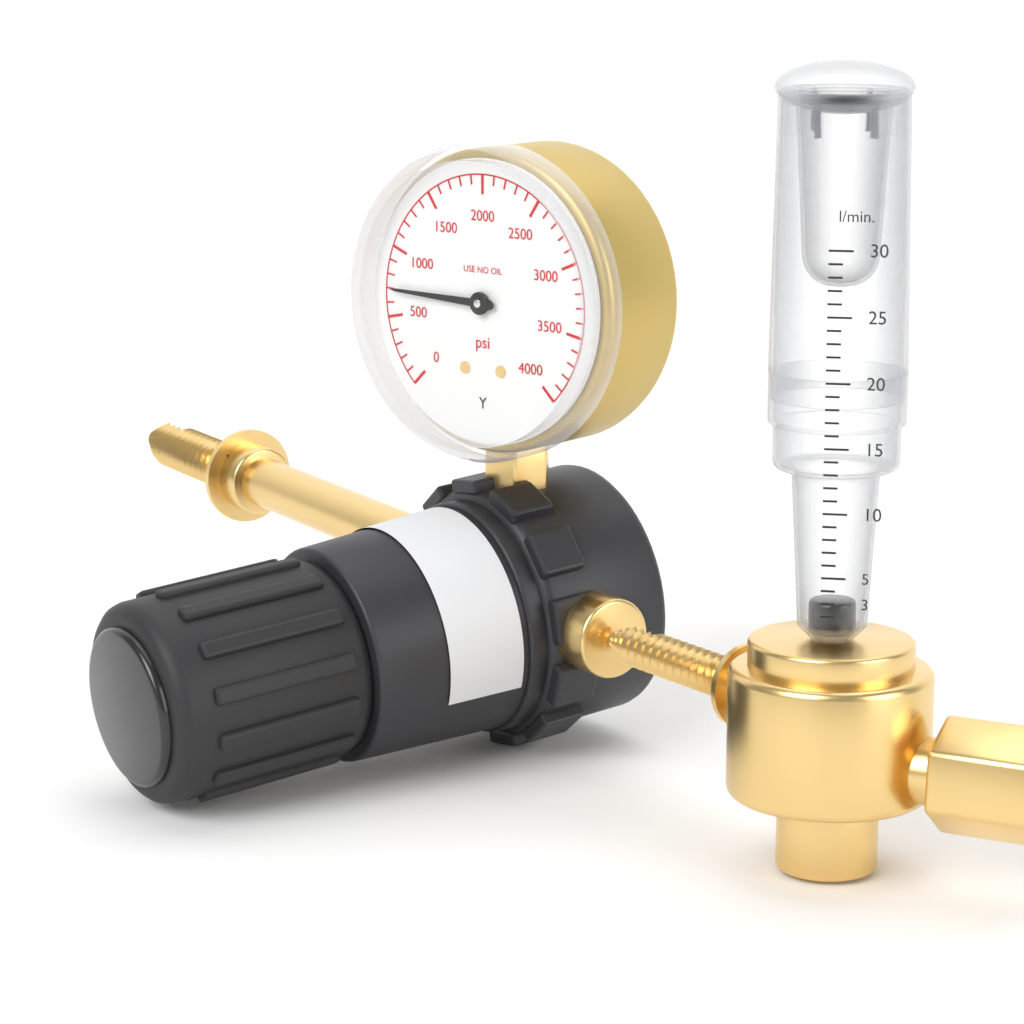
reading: 700 psi
